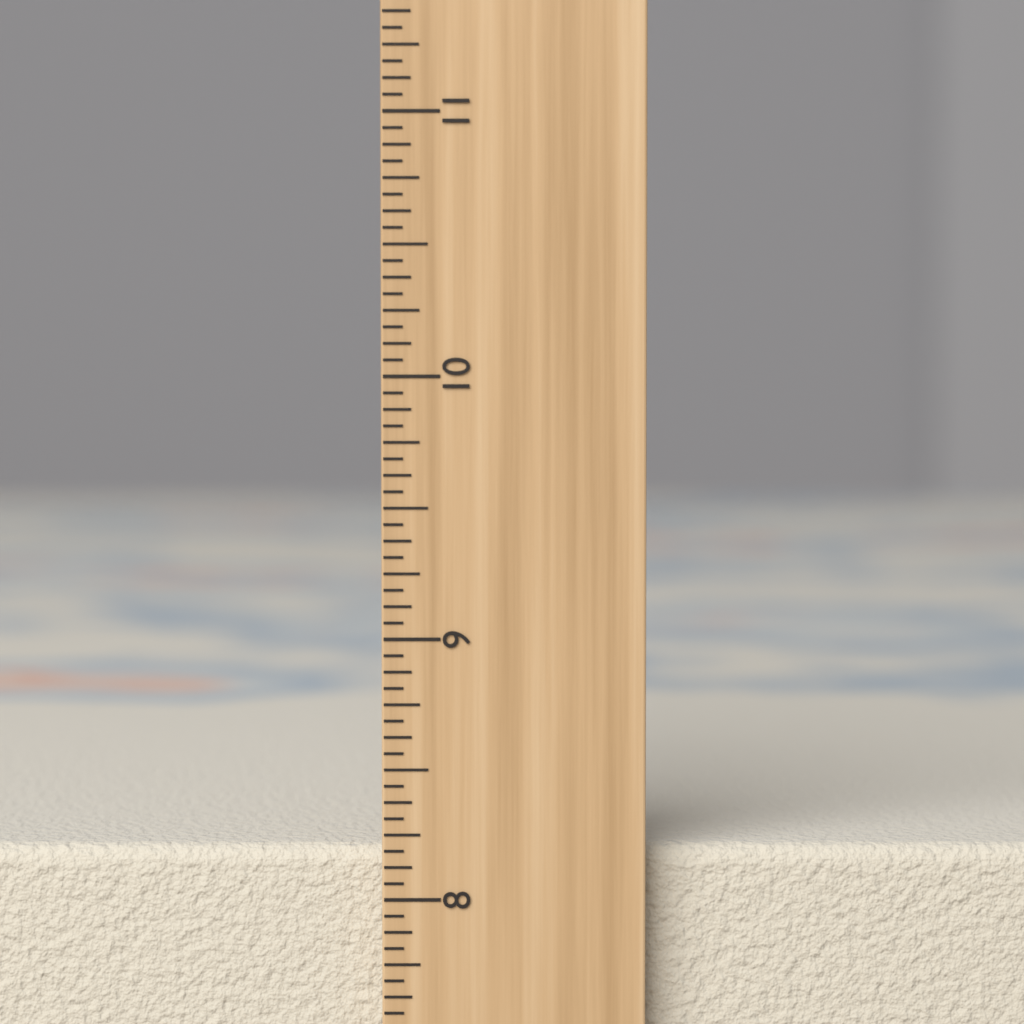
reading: 8.1875 inch
